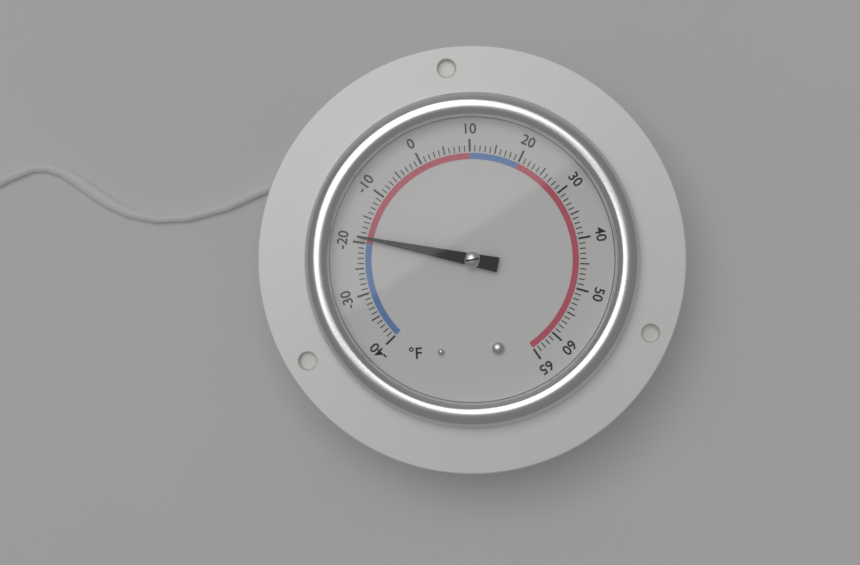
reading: -19 °F
